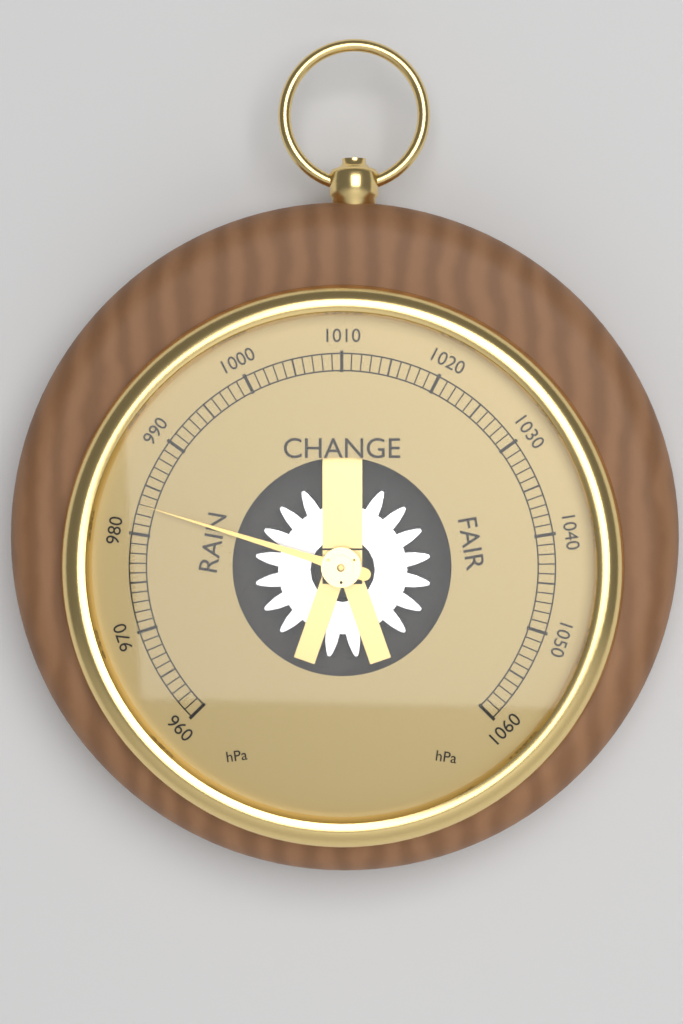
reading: 983 hPa
